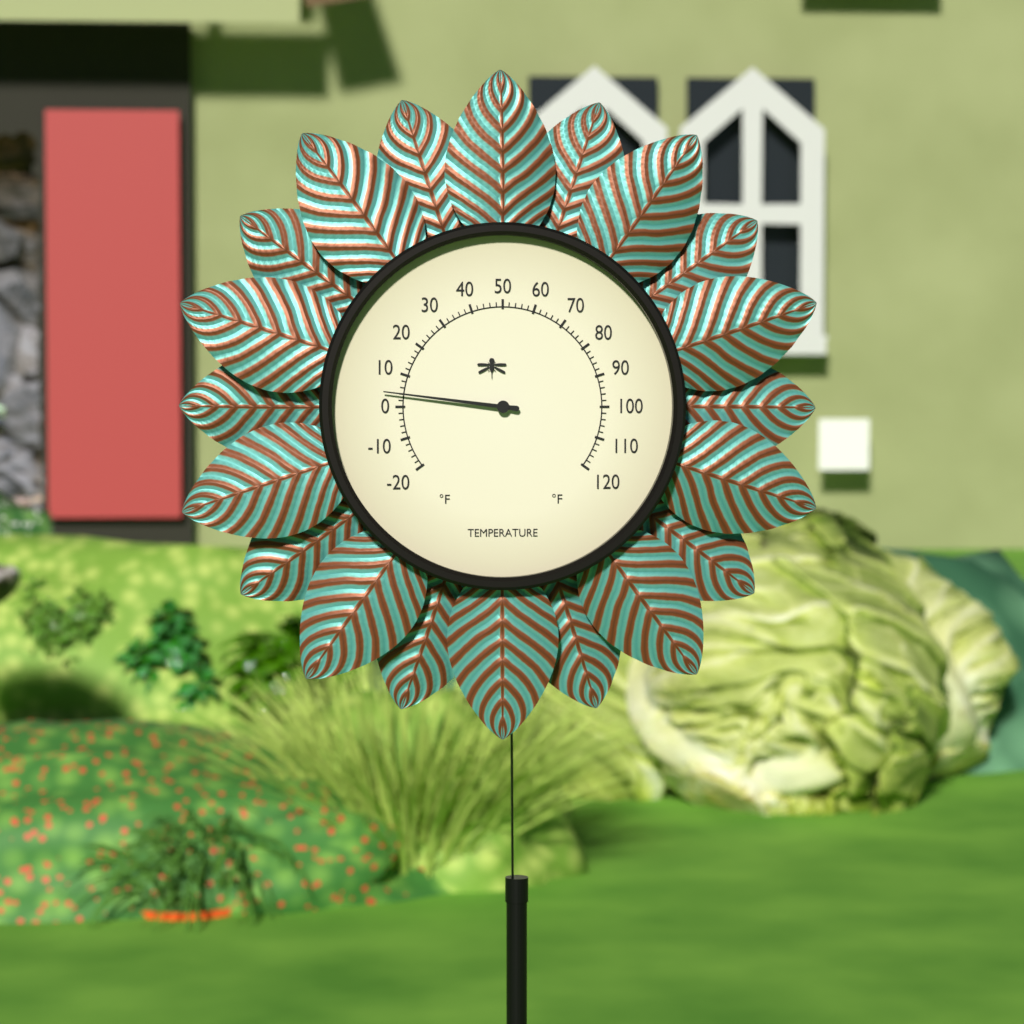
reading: 4 °F
